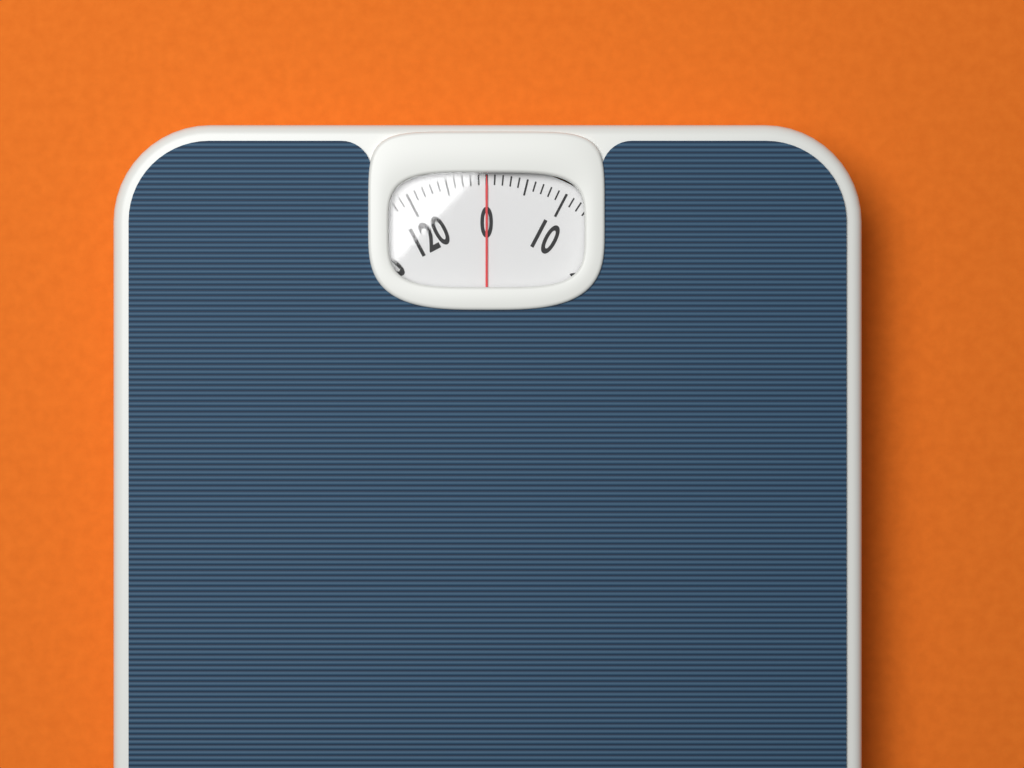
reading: 0 (no unit)
